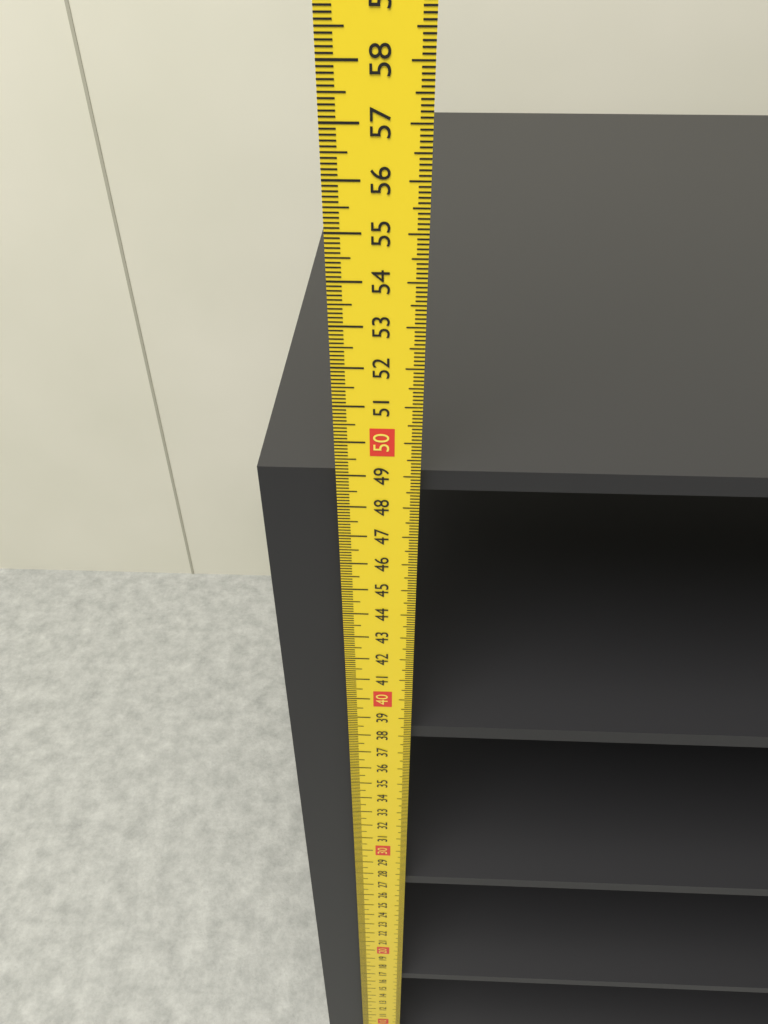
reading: 48.9 cm
